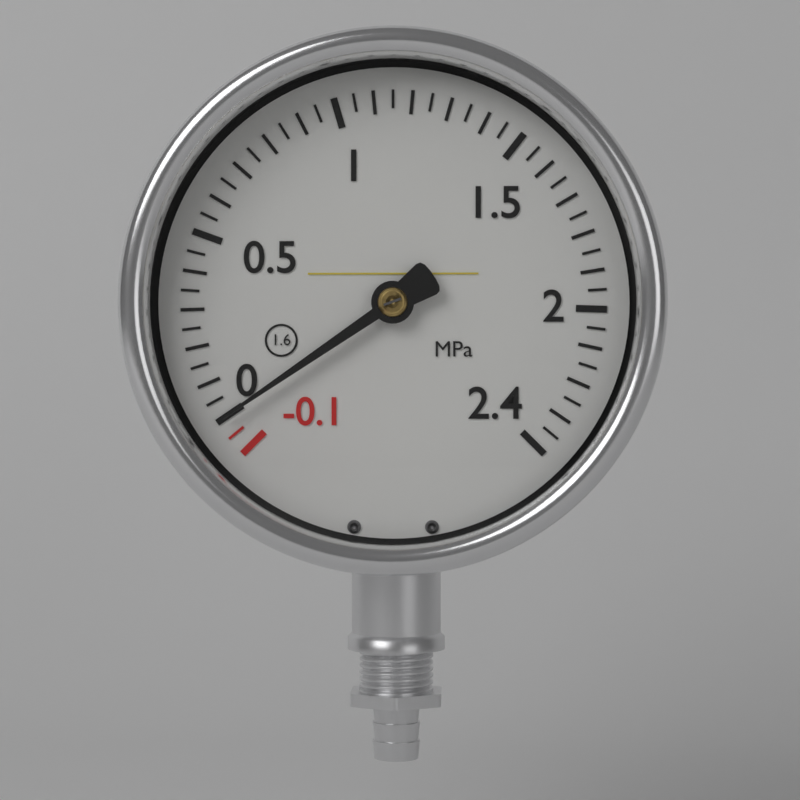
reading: 0.00 MPa
